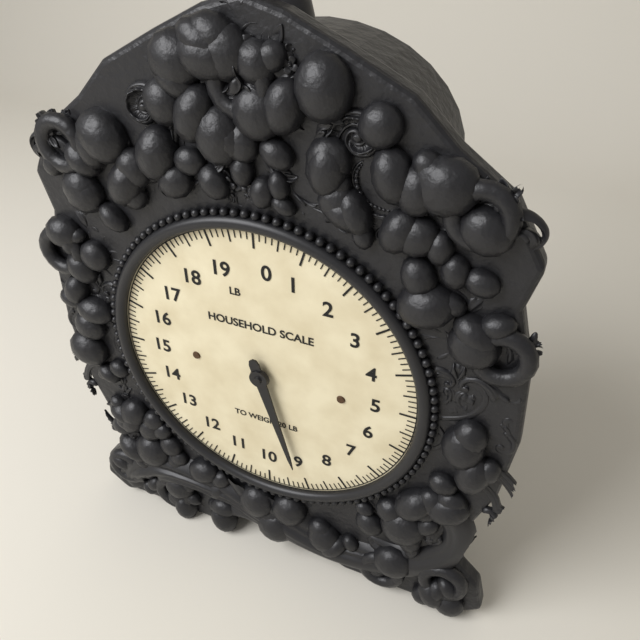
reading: 9.125 lb
